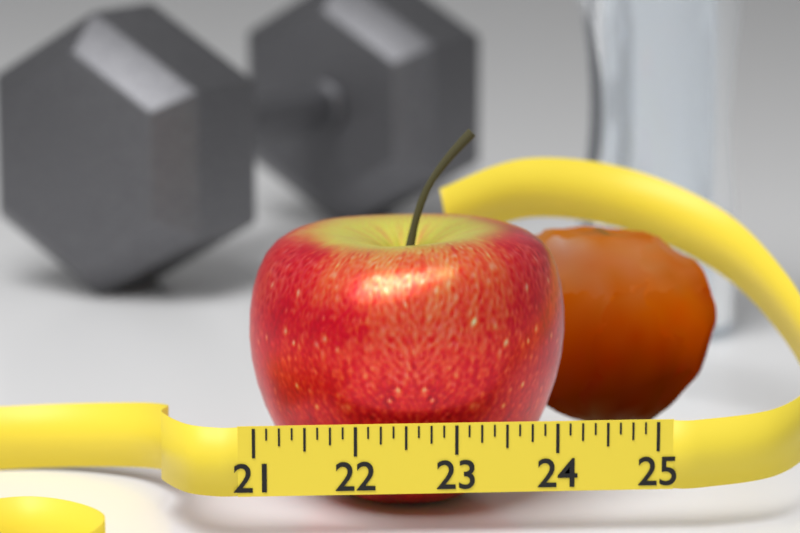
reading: 24.250 (no unit)
